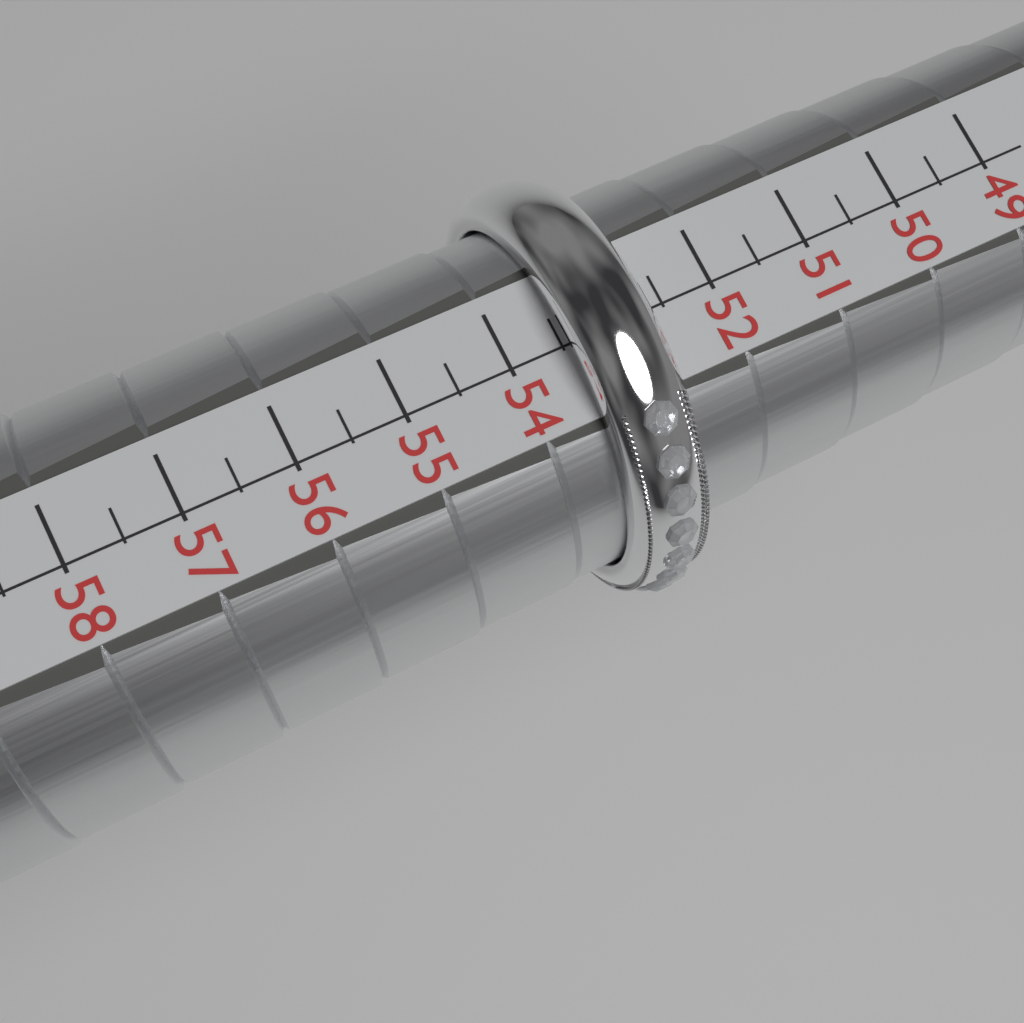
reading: 53.5 (no unit)
